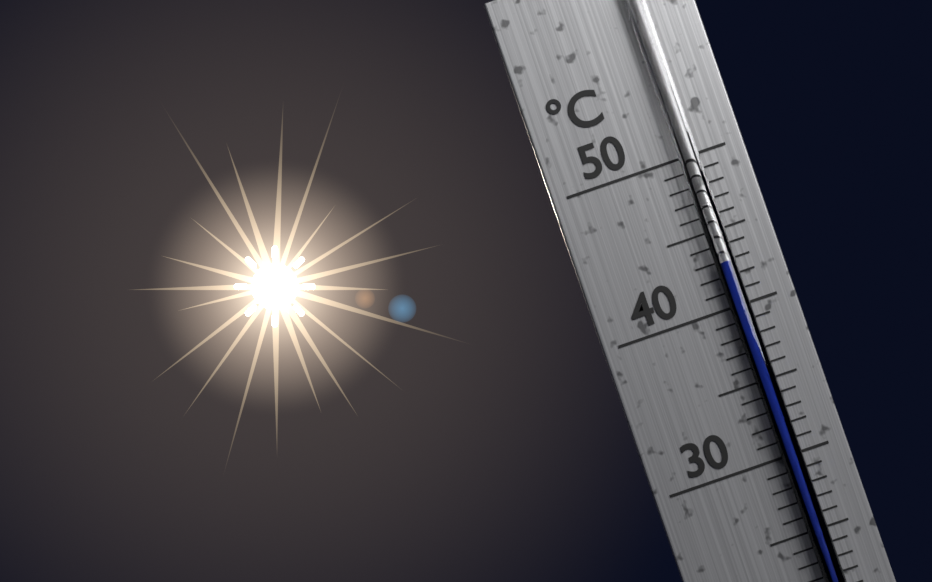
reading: 43 °C
